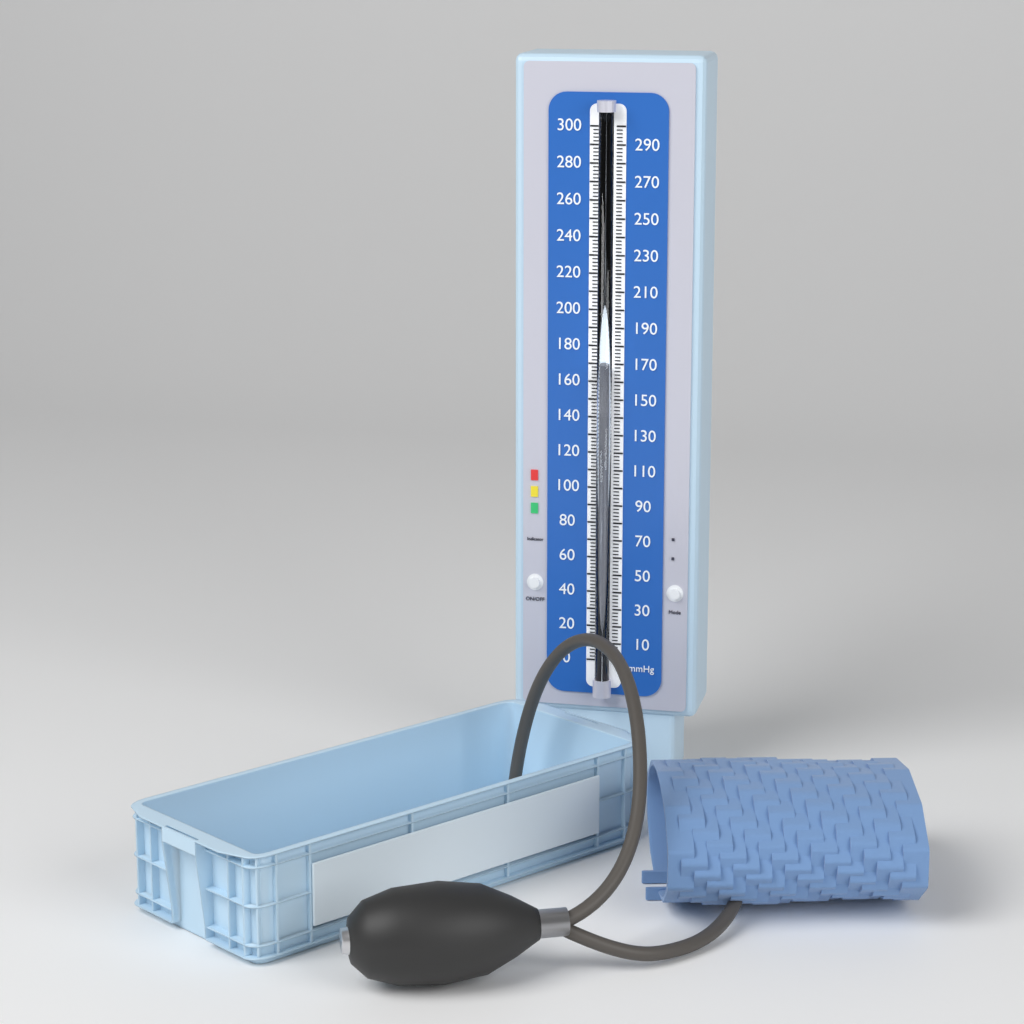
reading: 170 mmHg
